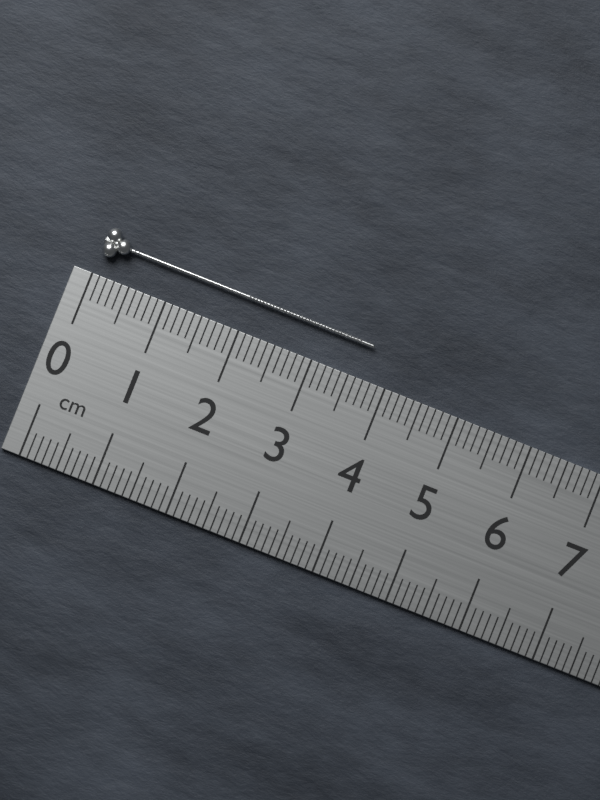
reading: 3.7 cm
